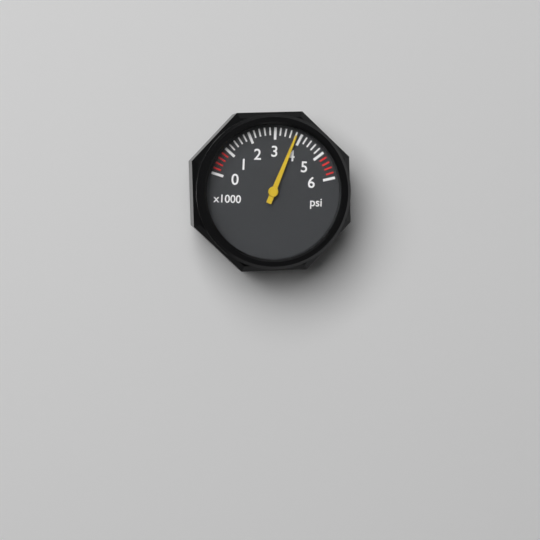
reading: 3800 psi
